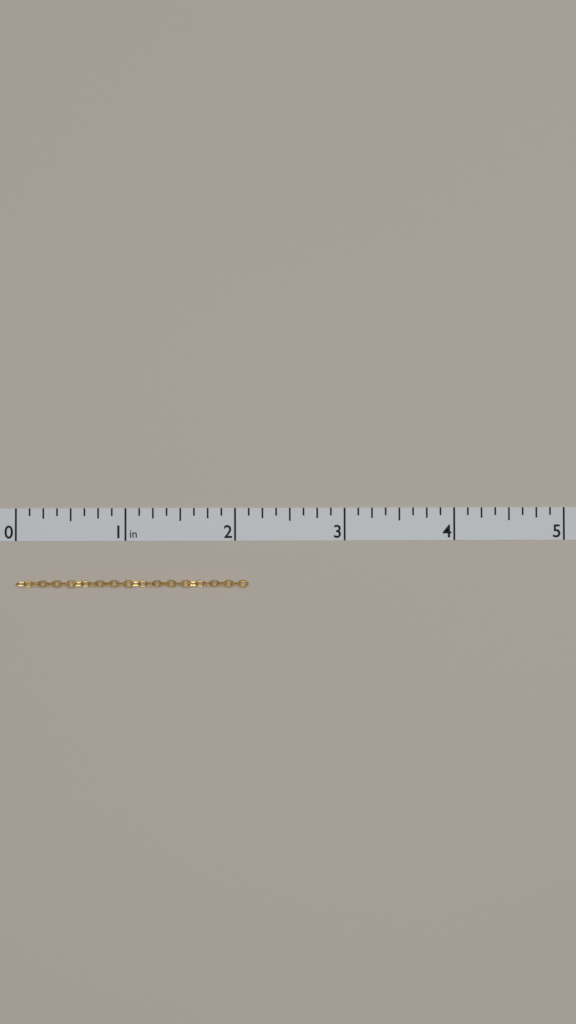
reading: 2.125 in
